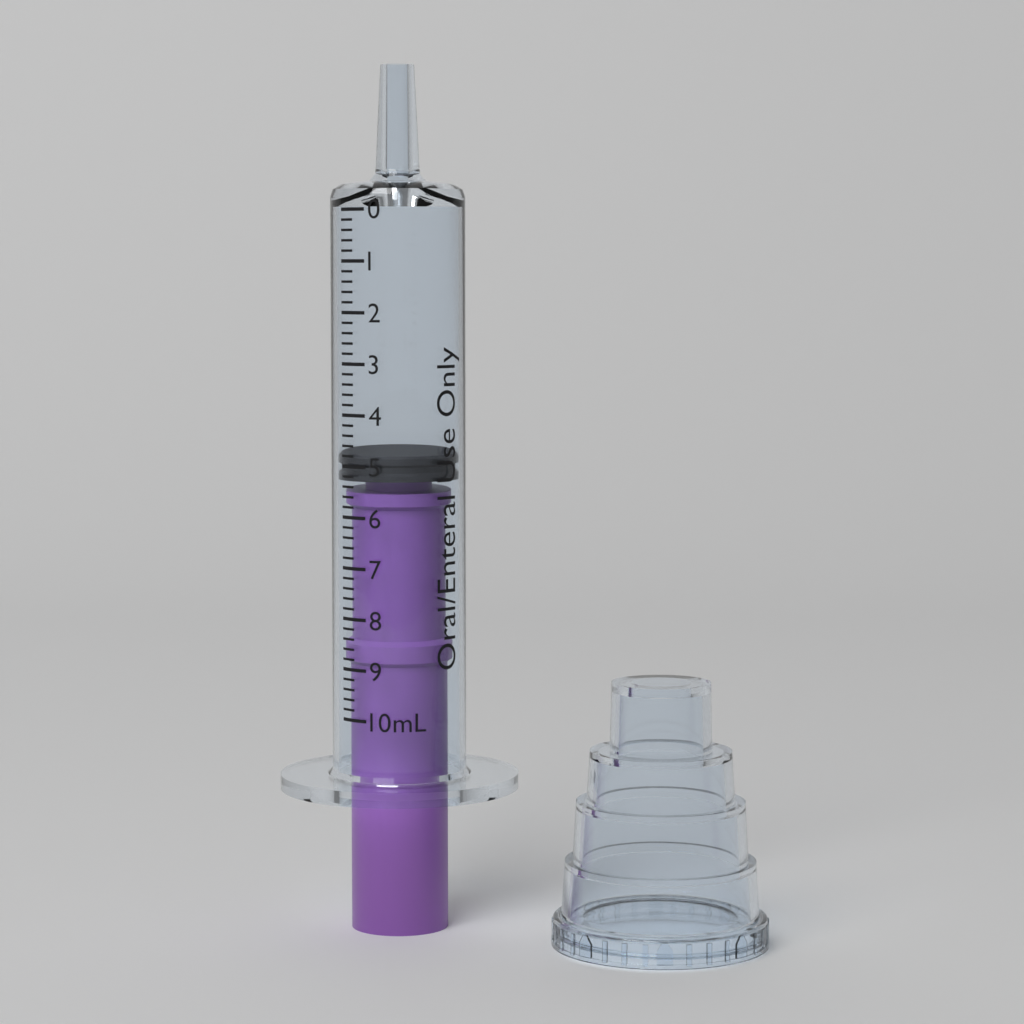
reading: 4.8 mL
